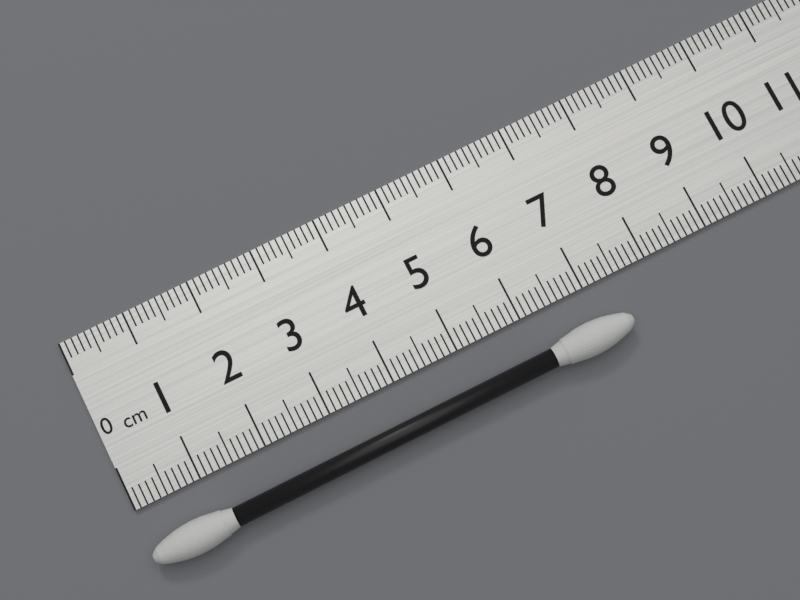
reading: 7.4 cm
